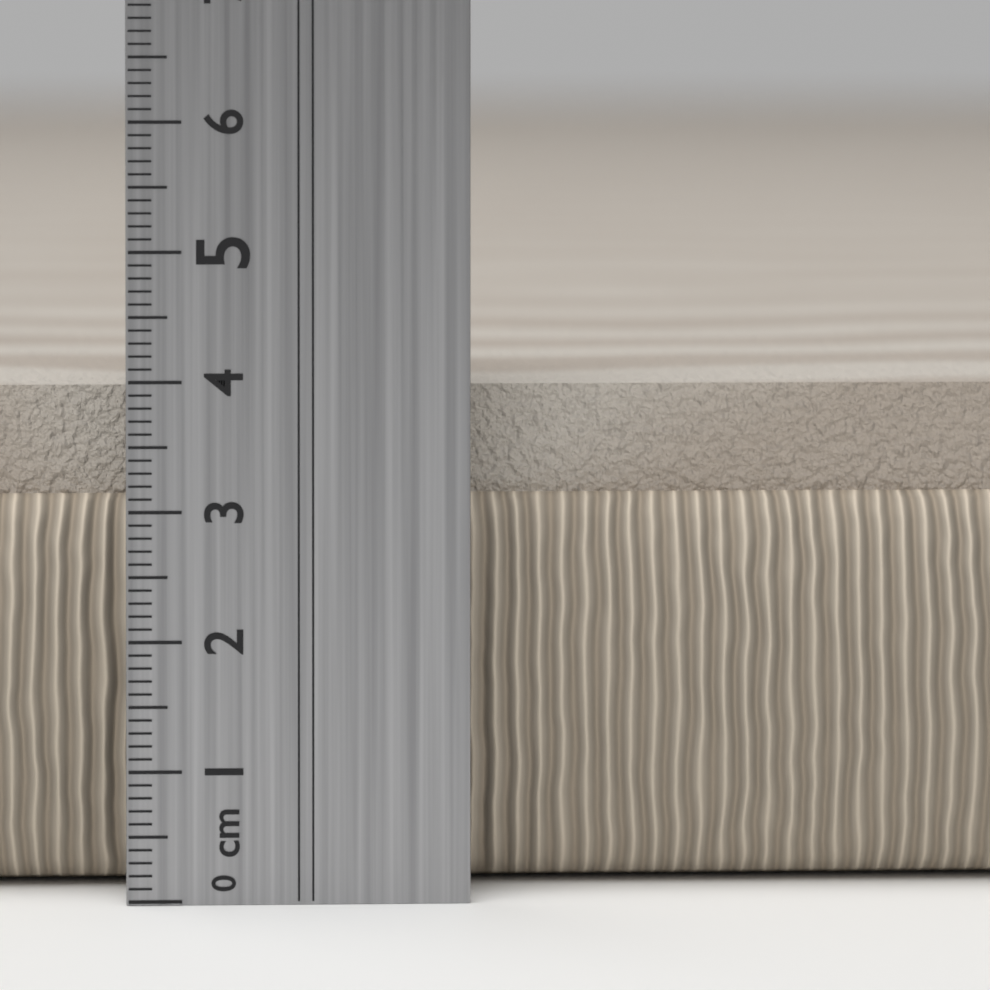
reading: 3.9 cm
